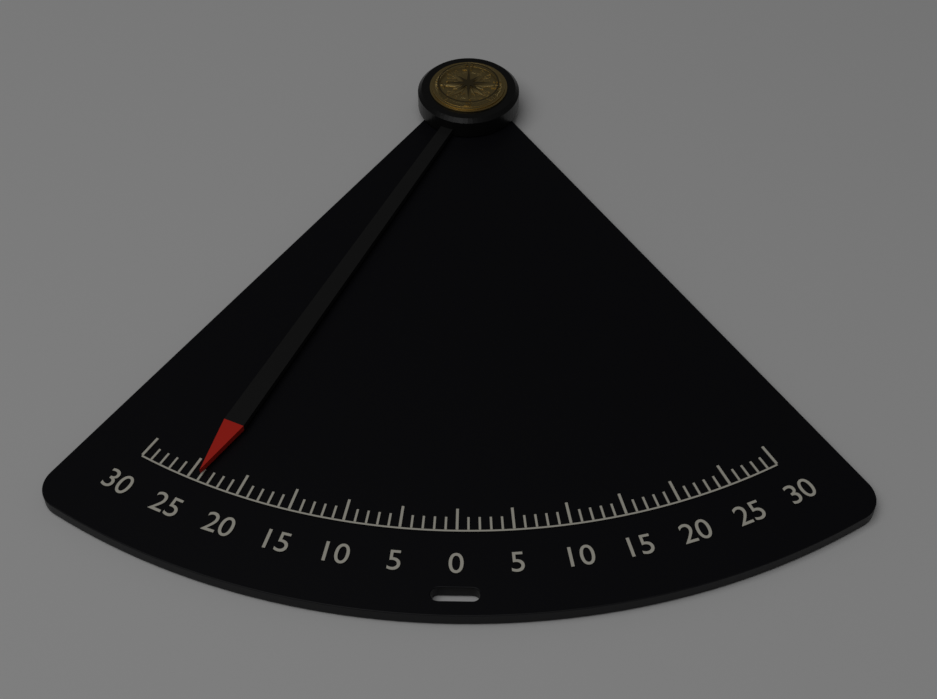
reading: -24 (no unit)
